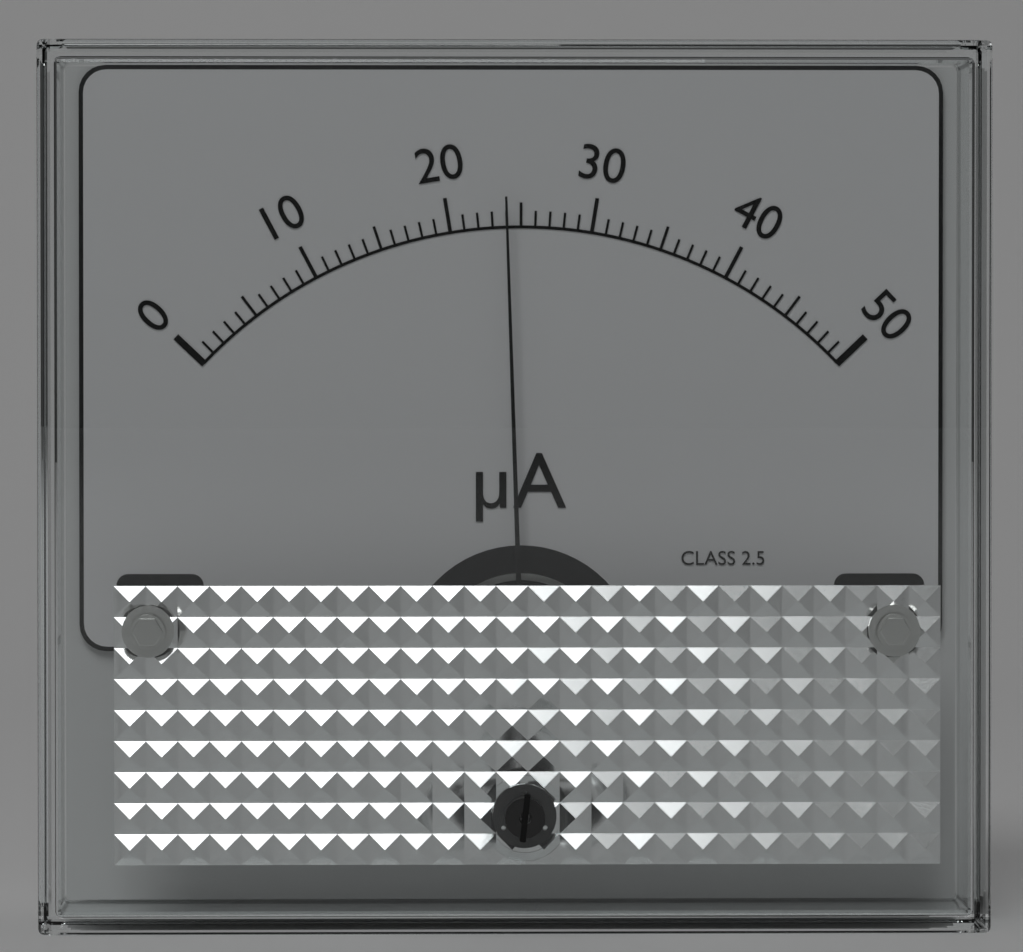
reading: 24 µA
